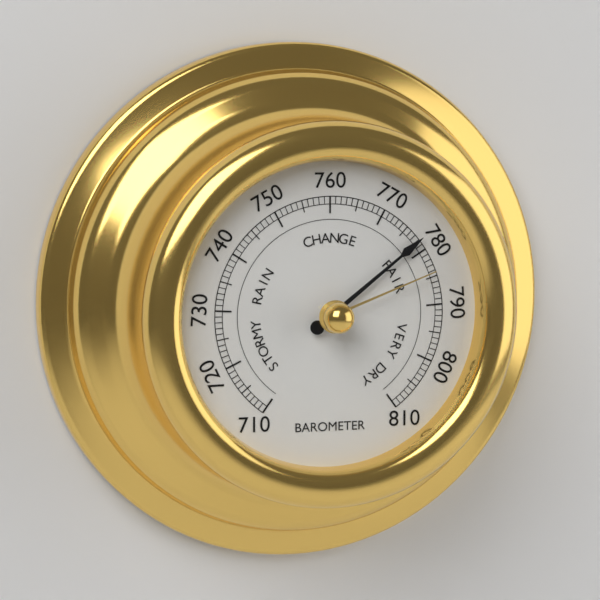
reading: 778 (no unit)
